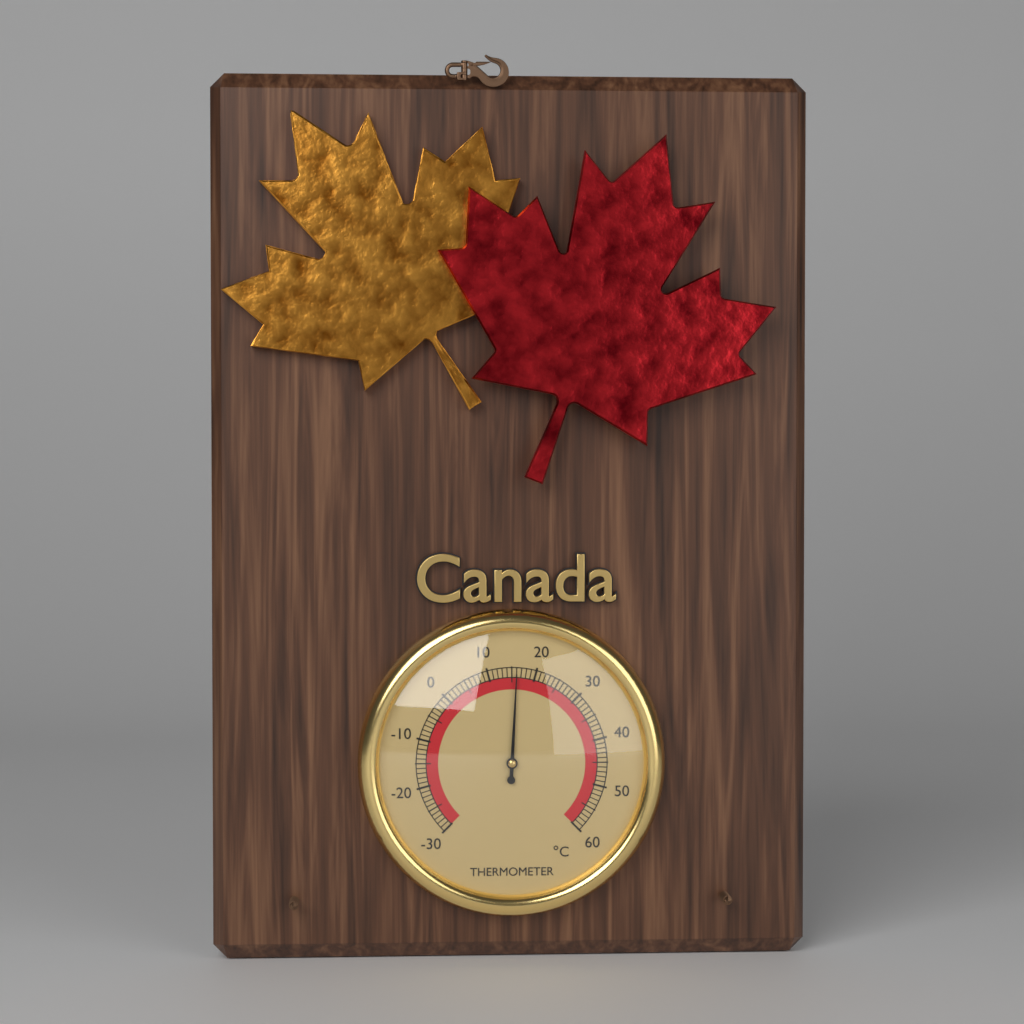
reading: 16 °C
